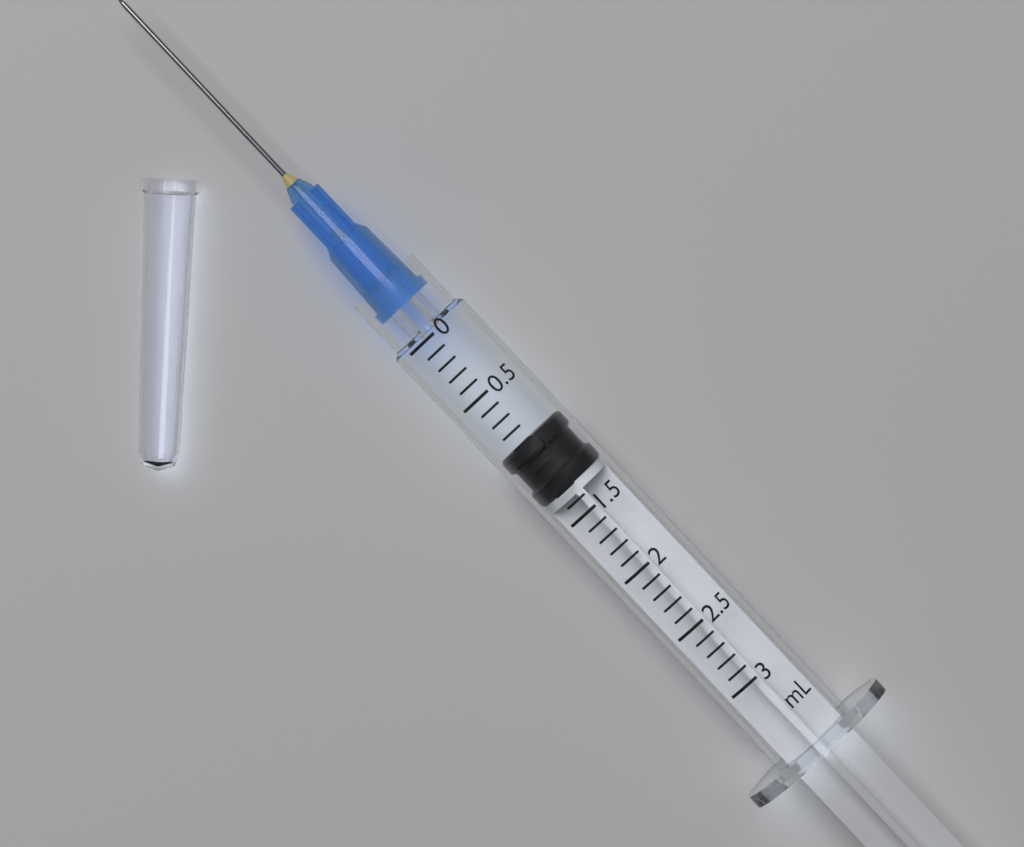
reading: 0.9 mL
